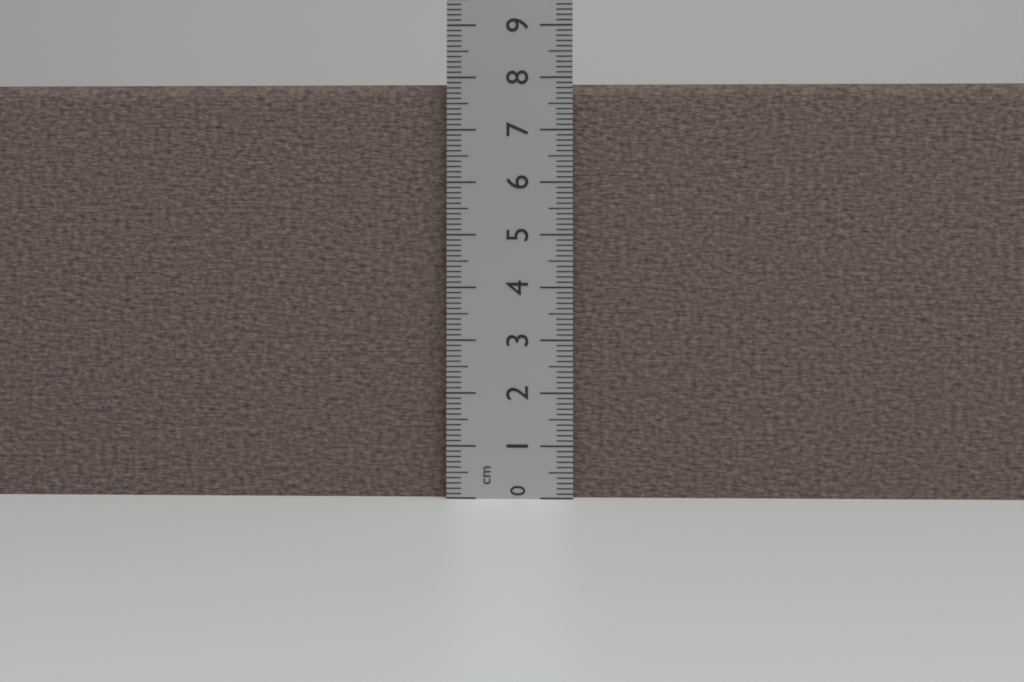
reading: 7.9 cm
